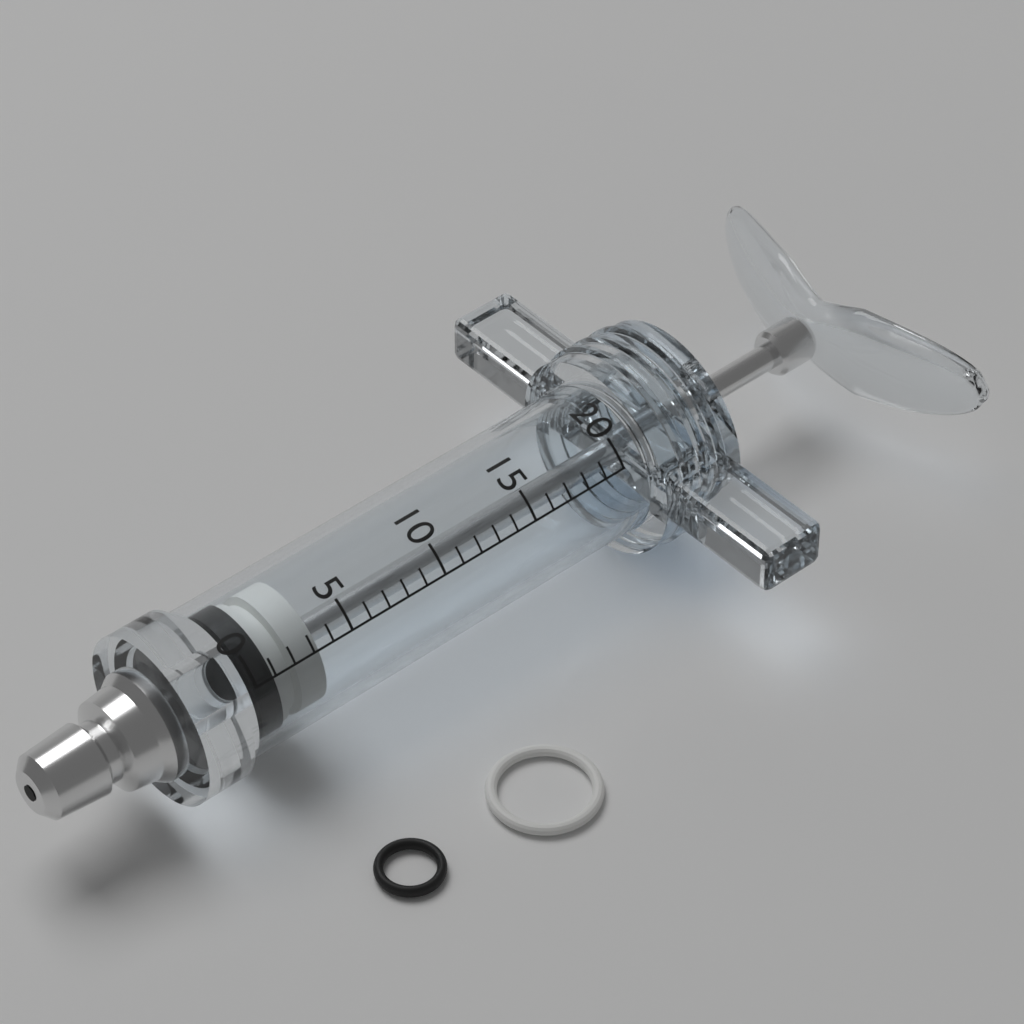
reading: 0 (no unit)
